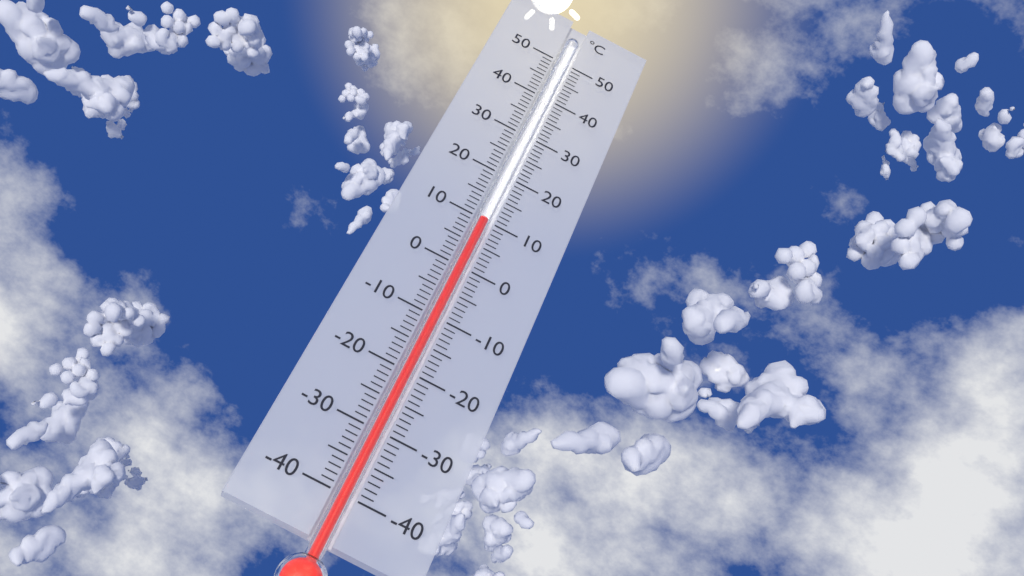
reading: 10 °C
